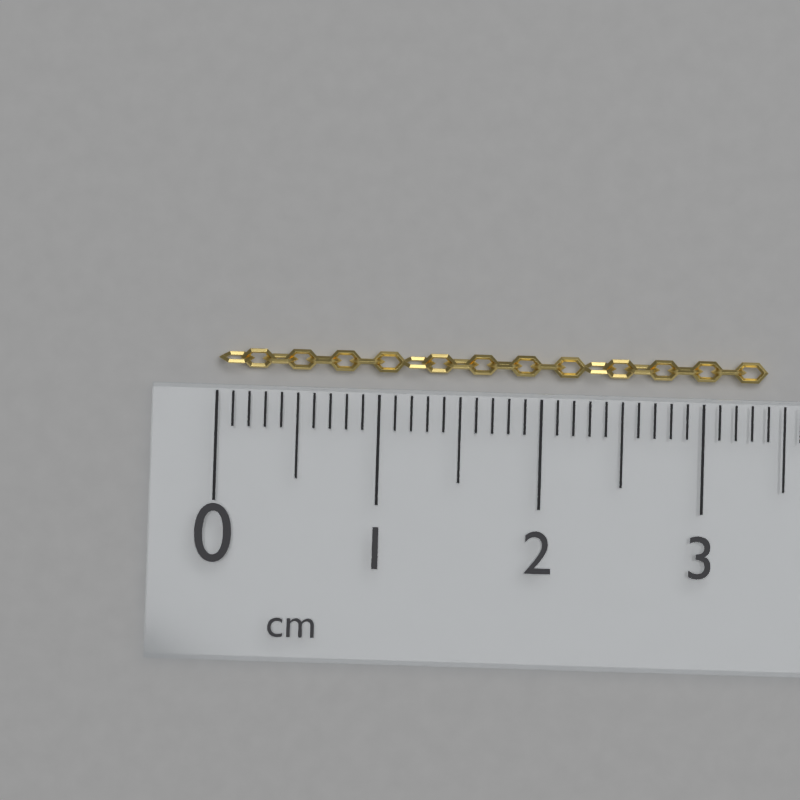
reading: 3.4 cm
